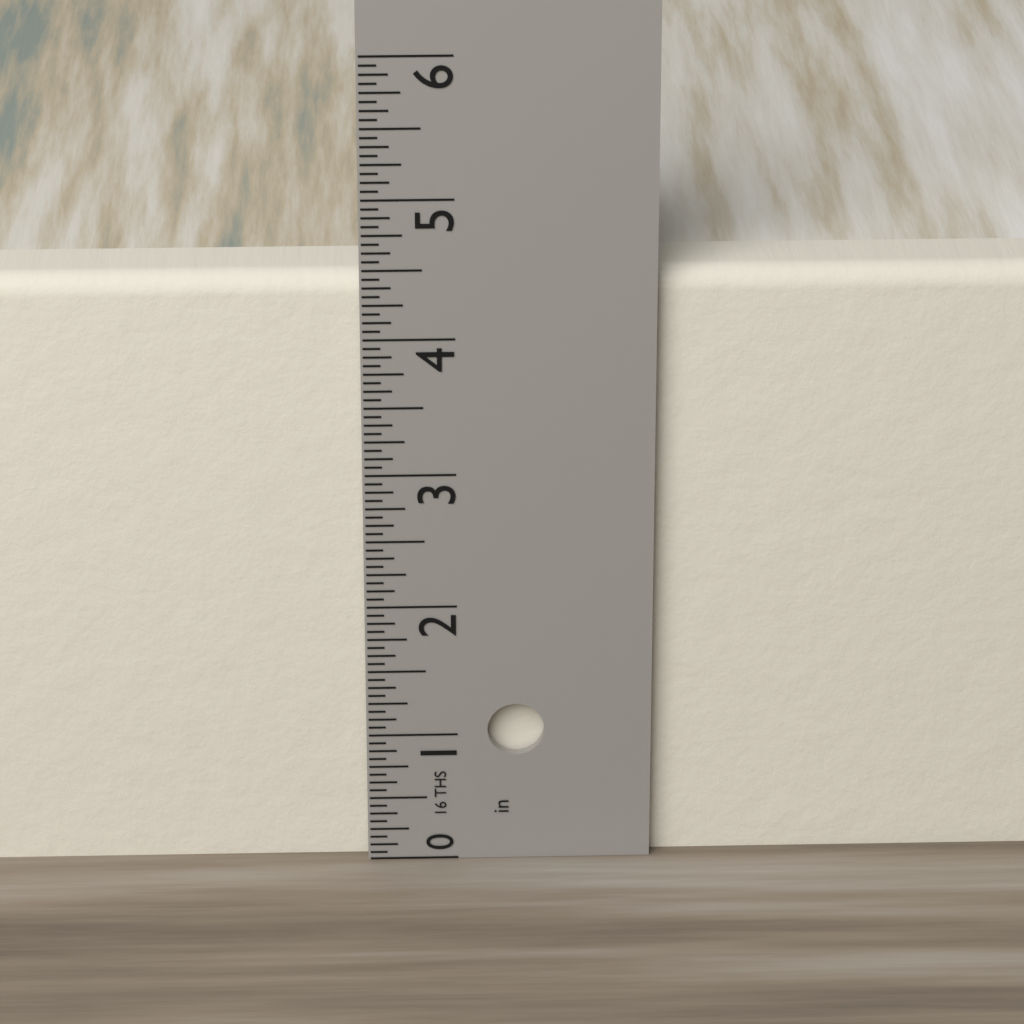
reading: 4.4375 in
